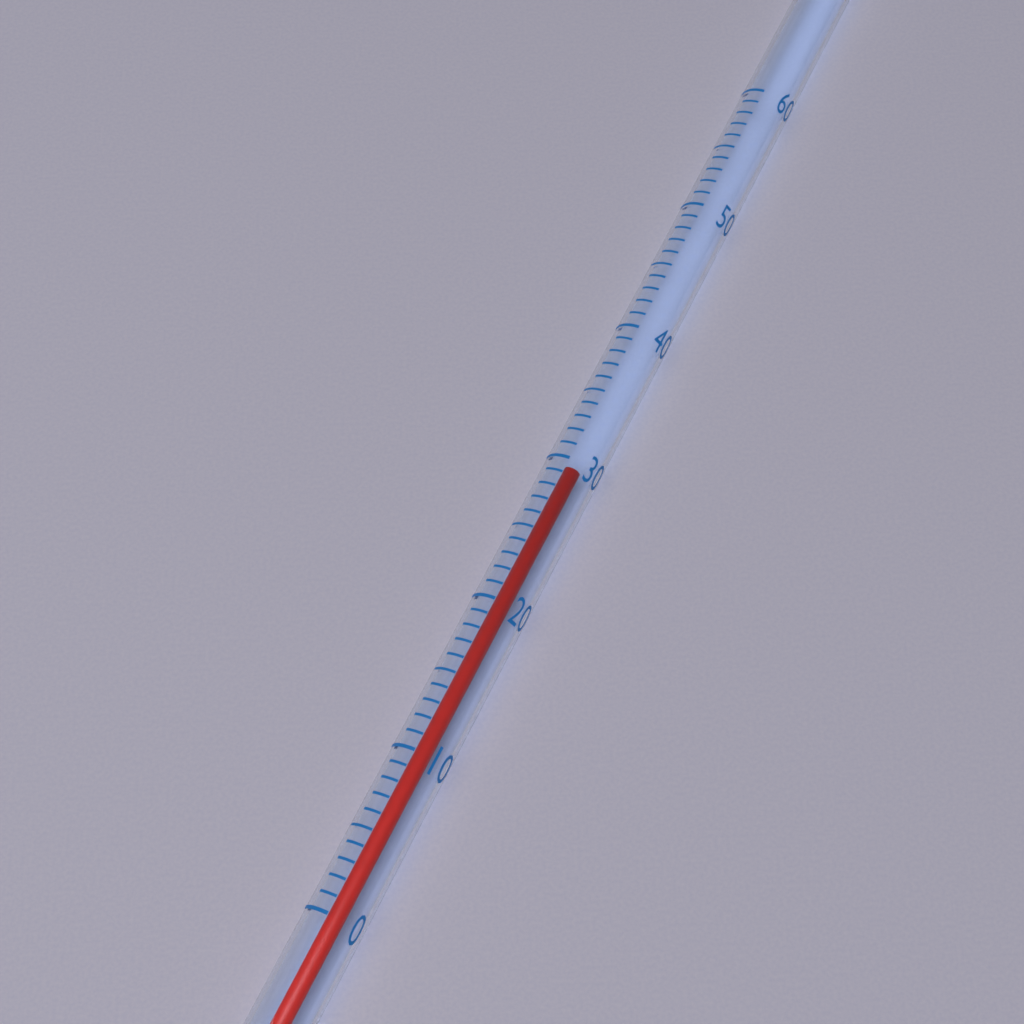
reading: 30 (no unit)
